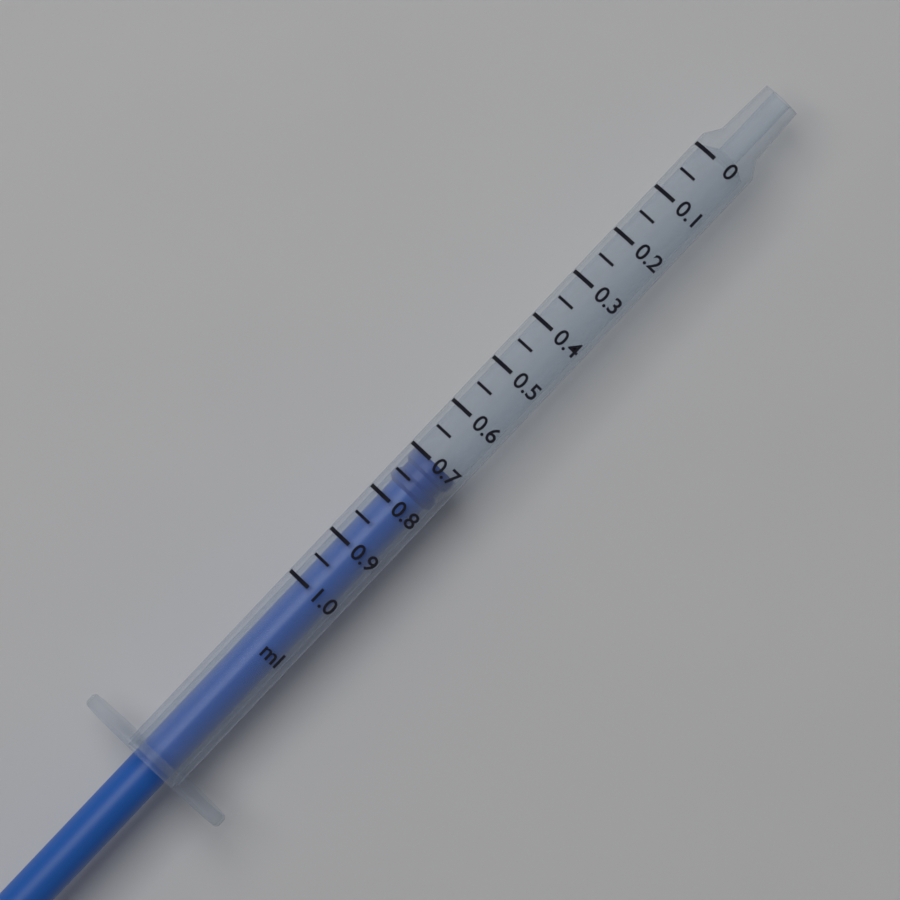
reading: 0.70 ml
